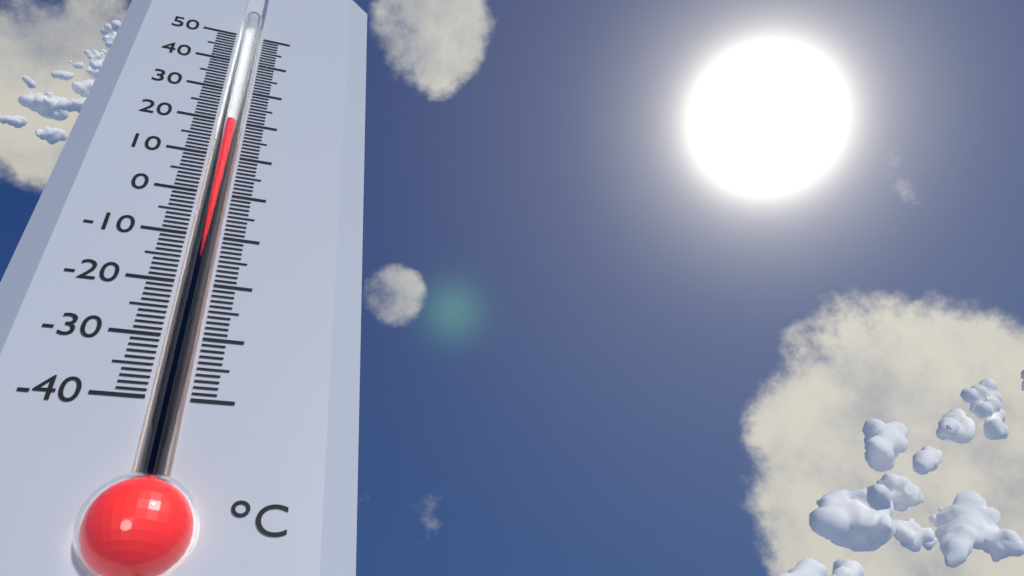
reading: 20 °C
